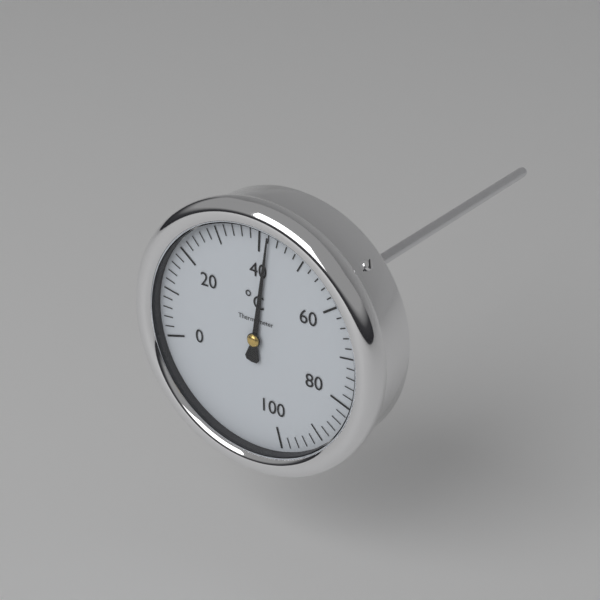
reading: 42 °C
